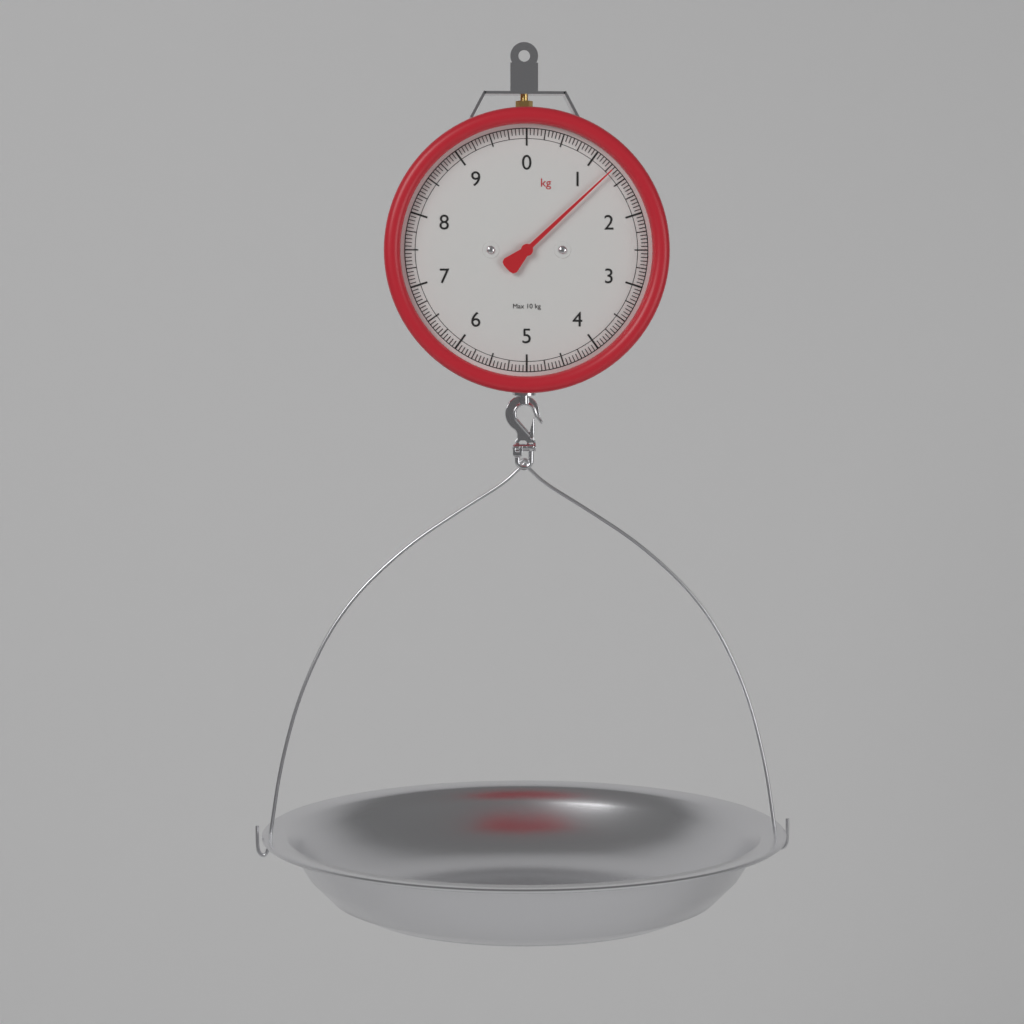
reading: 1.30 kg
